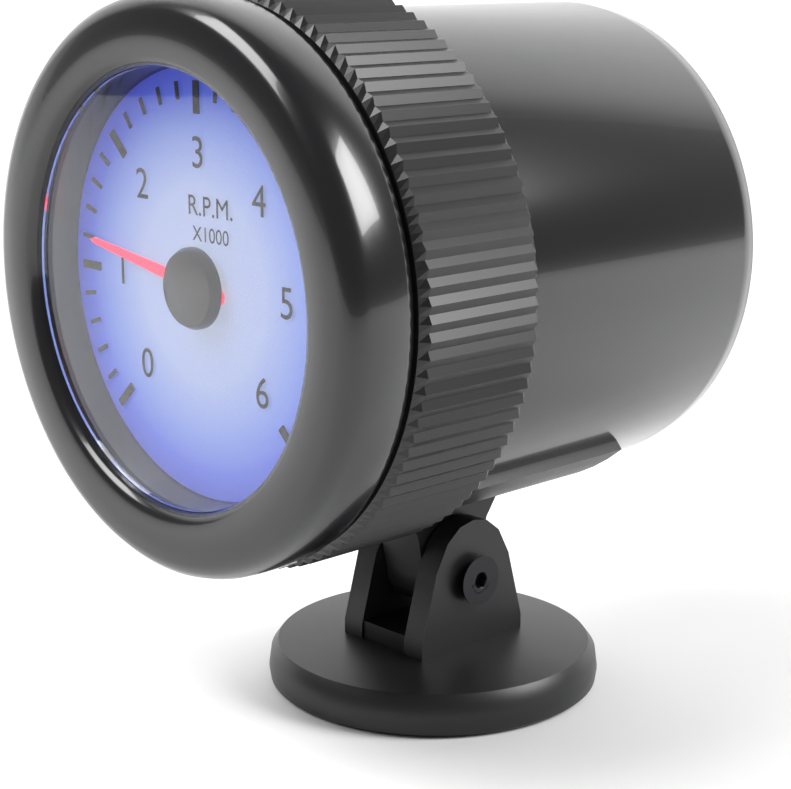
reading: 1.2 RPM x1000
